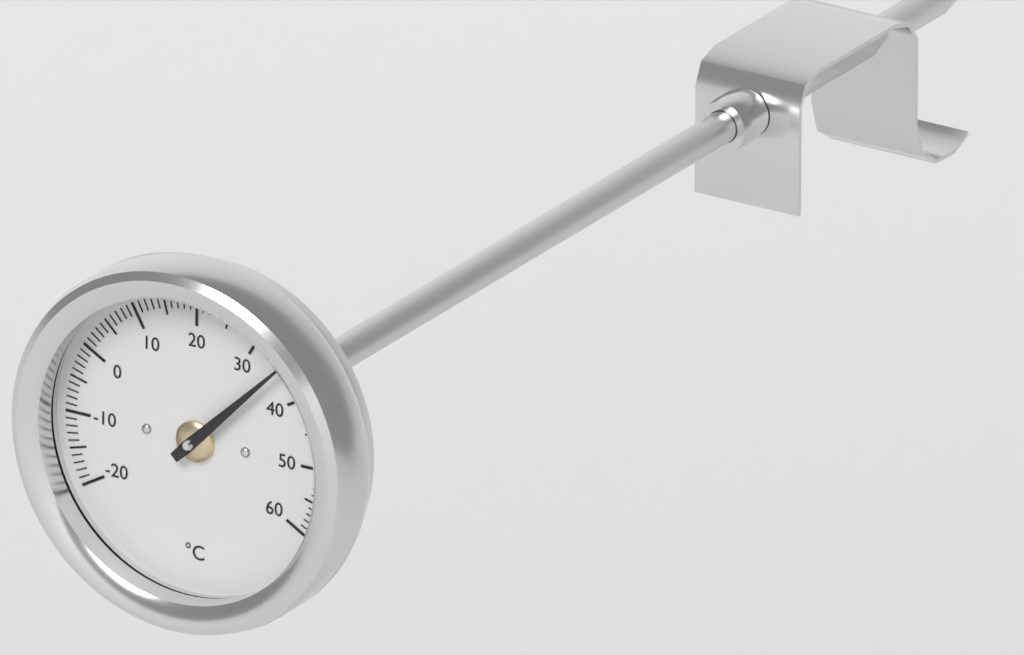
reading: 35 °C
